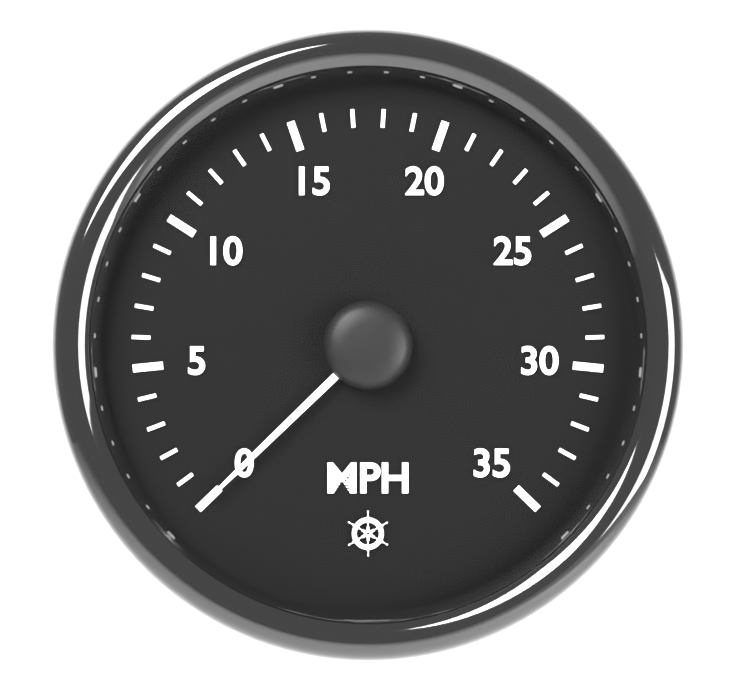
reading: 0 MPH
